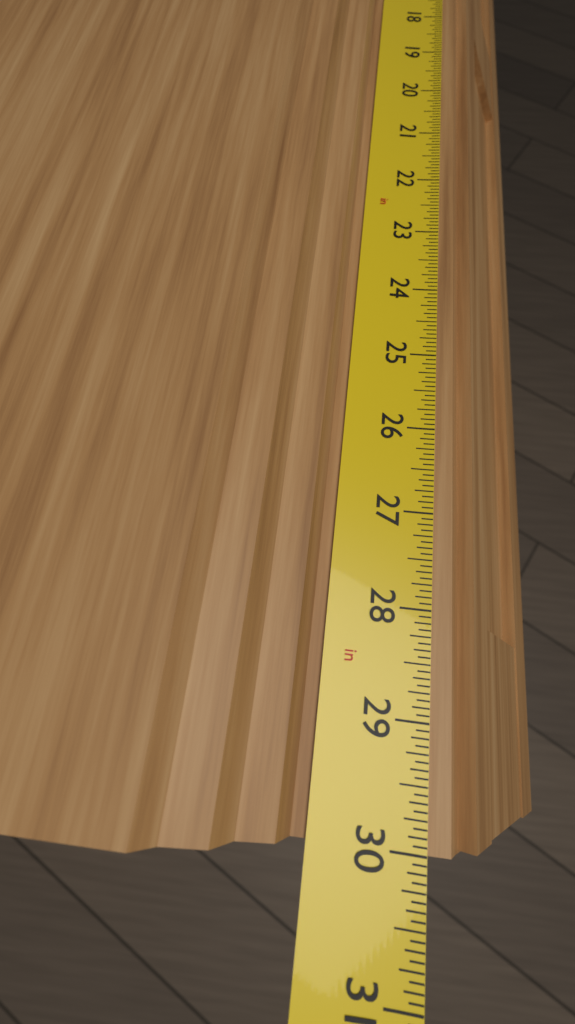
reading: 30.0000 in
